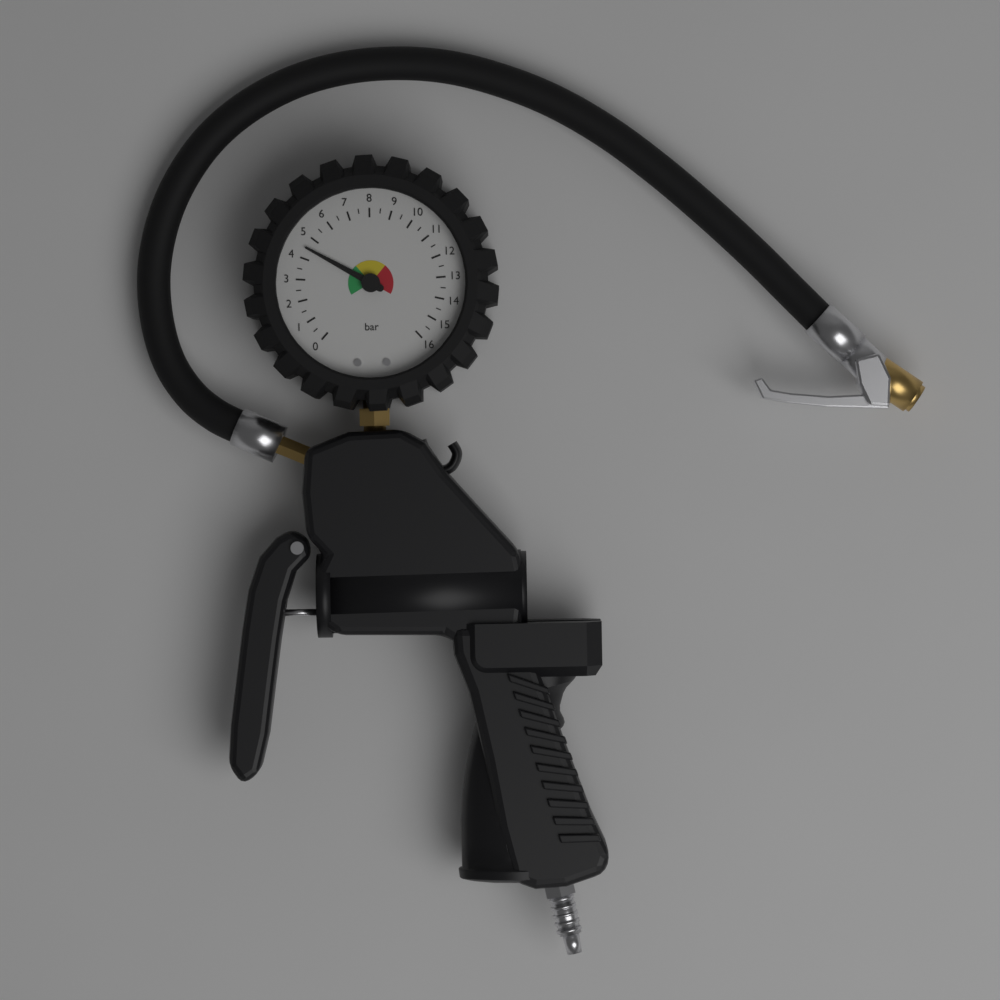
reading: 4.5 bar
